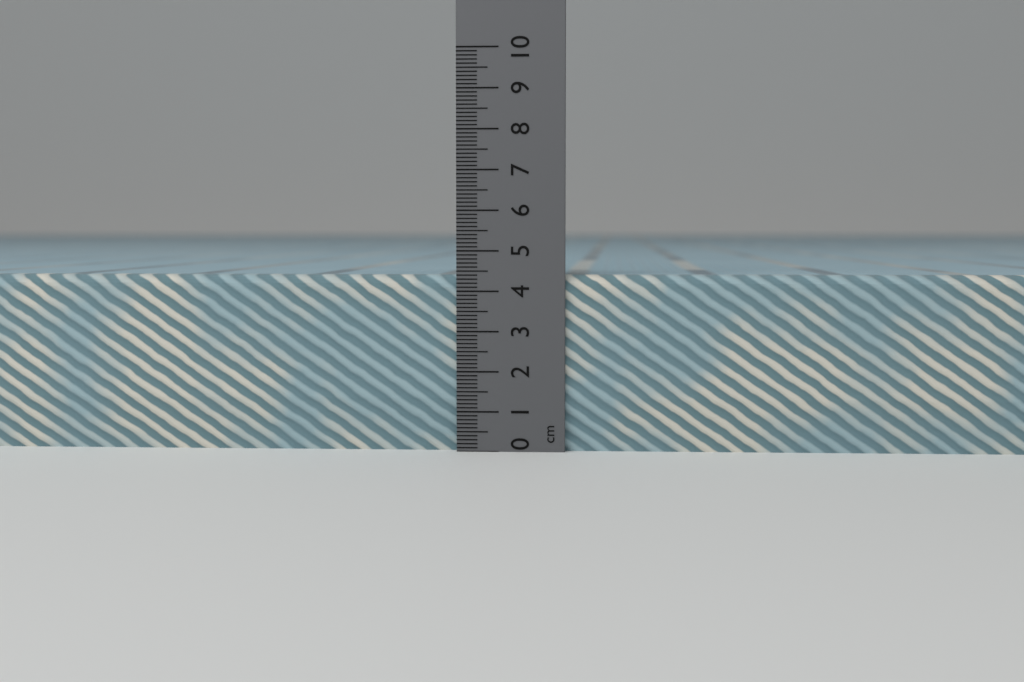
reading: 4.4 cm
